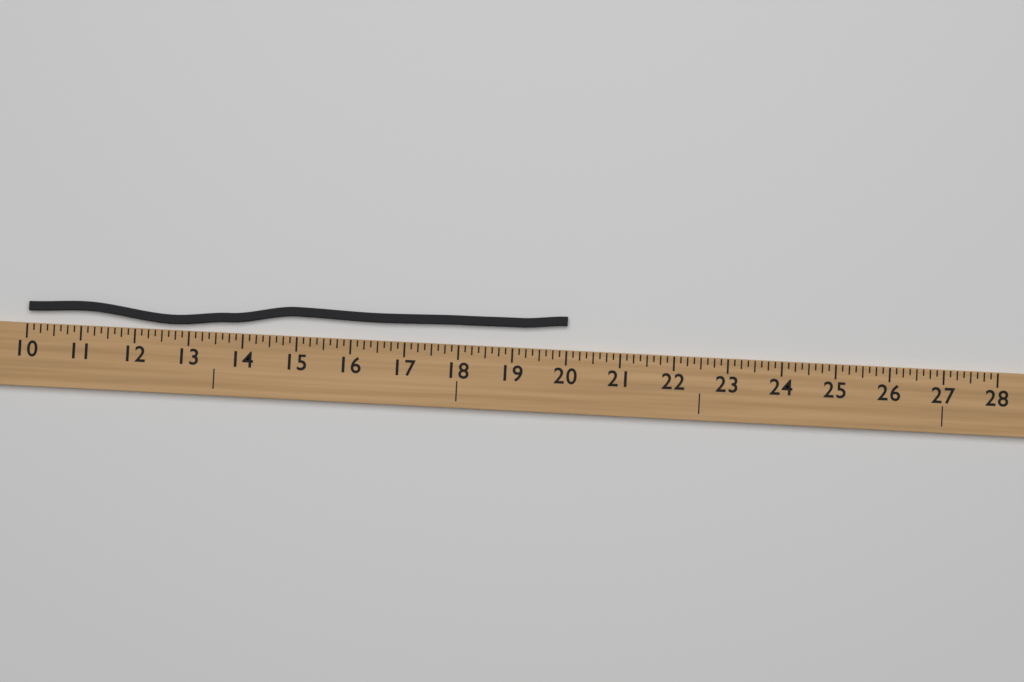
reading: 20.000 (no unit)
